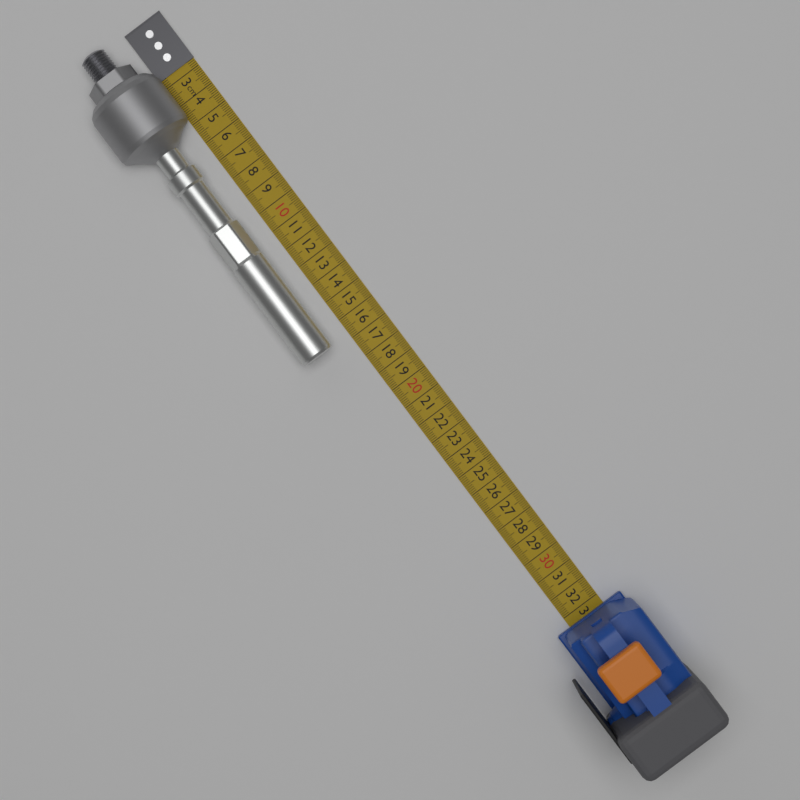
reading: 16.8 cm
